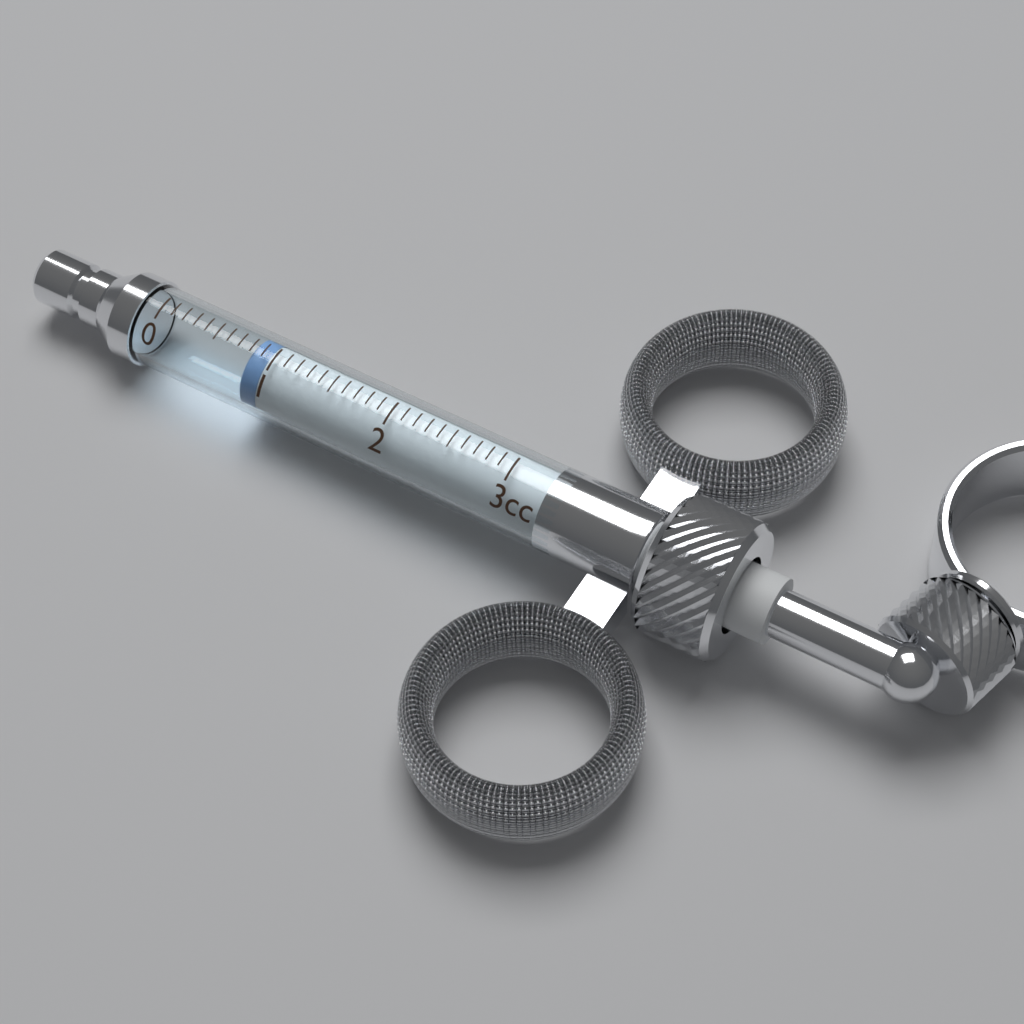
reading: 0.8 cc
